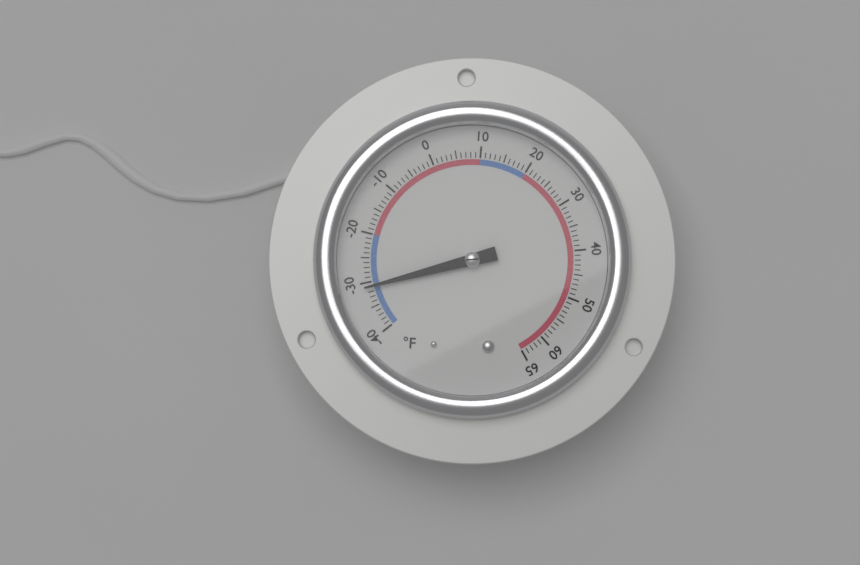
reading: -31 °F
